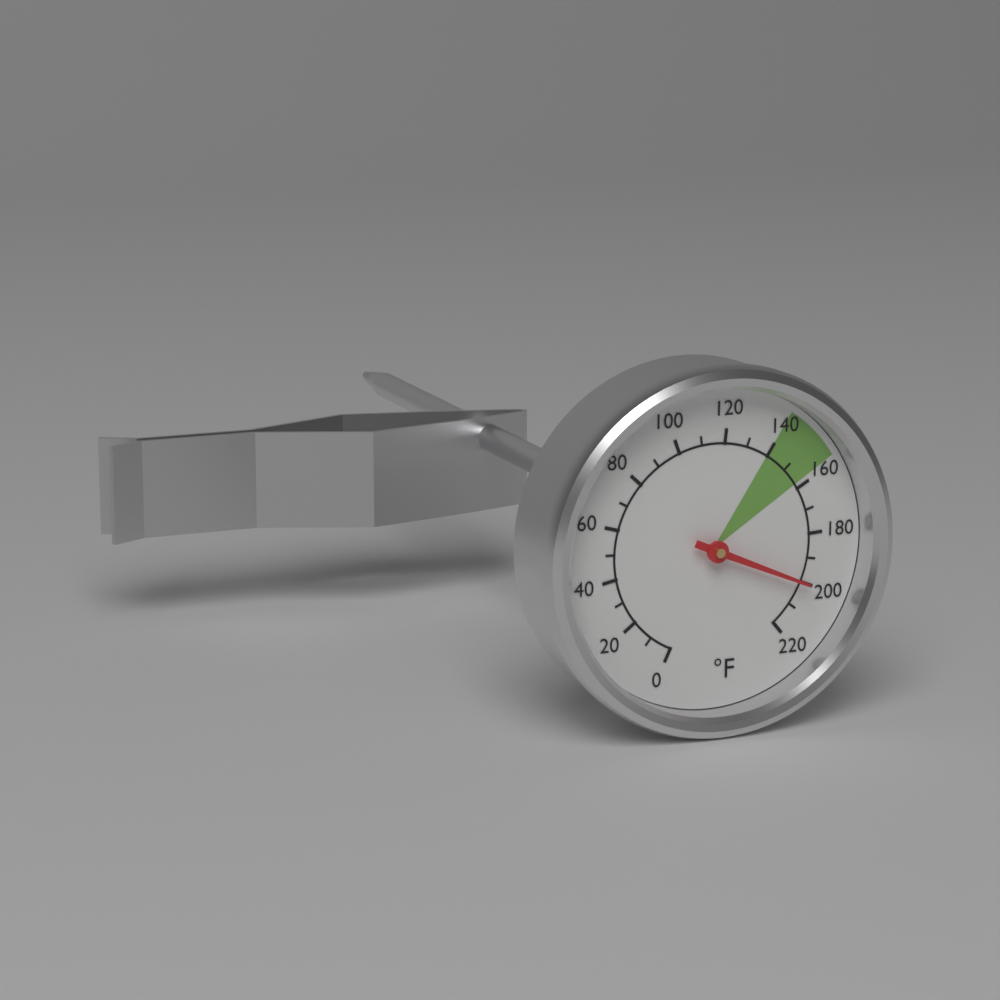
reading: 200 °F
